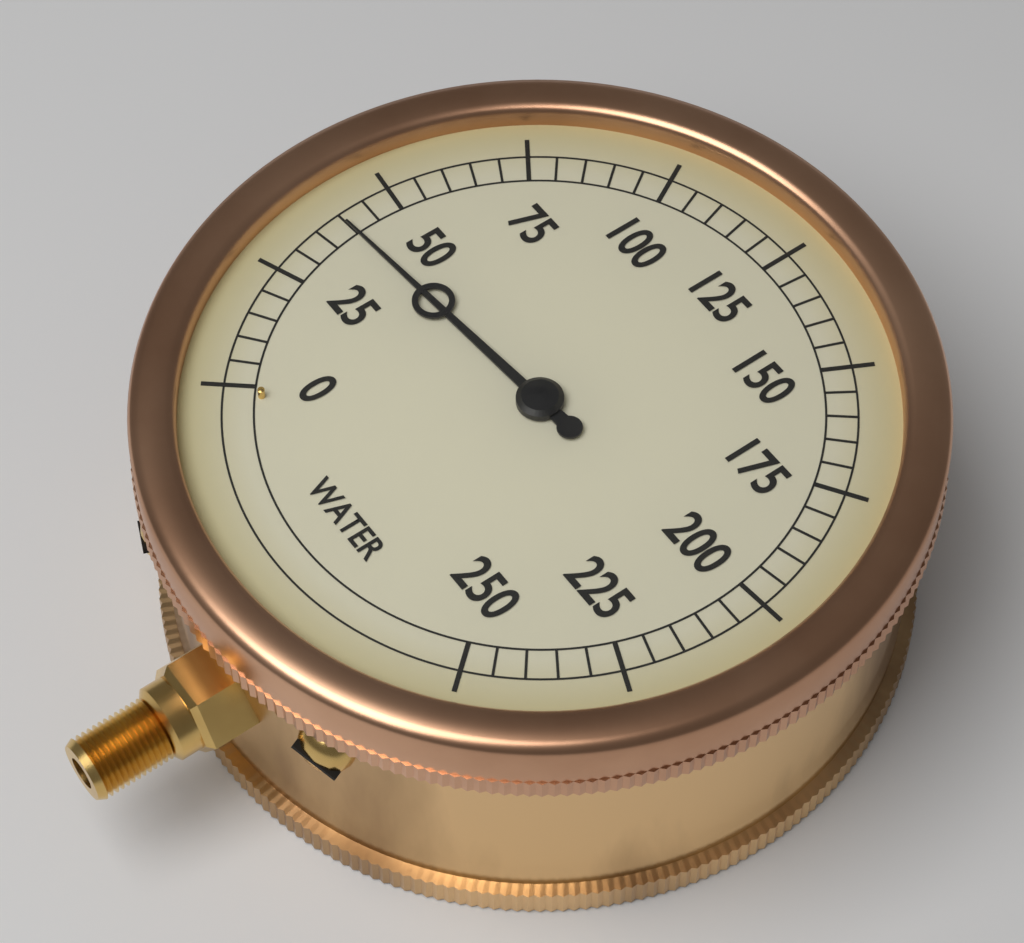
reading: 40 (no unit)
